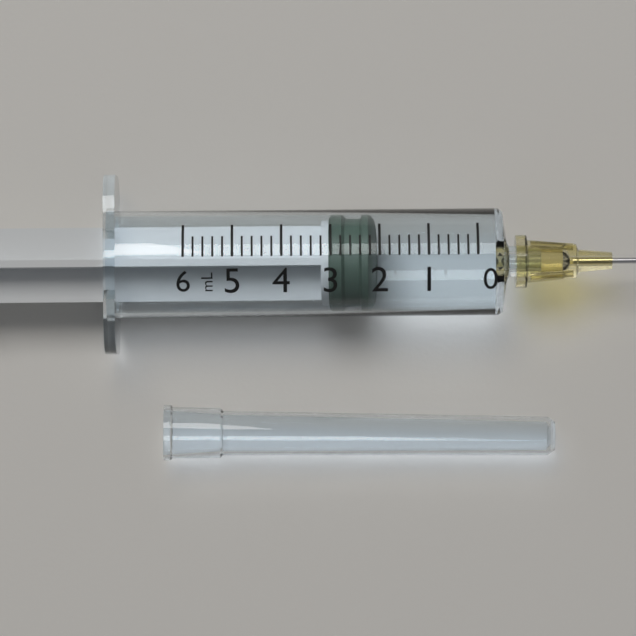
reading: 2.2 ml
